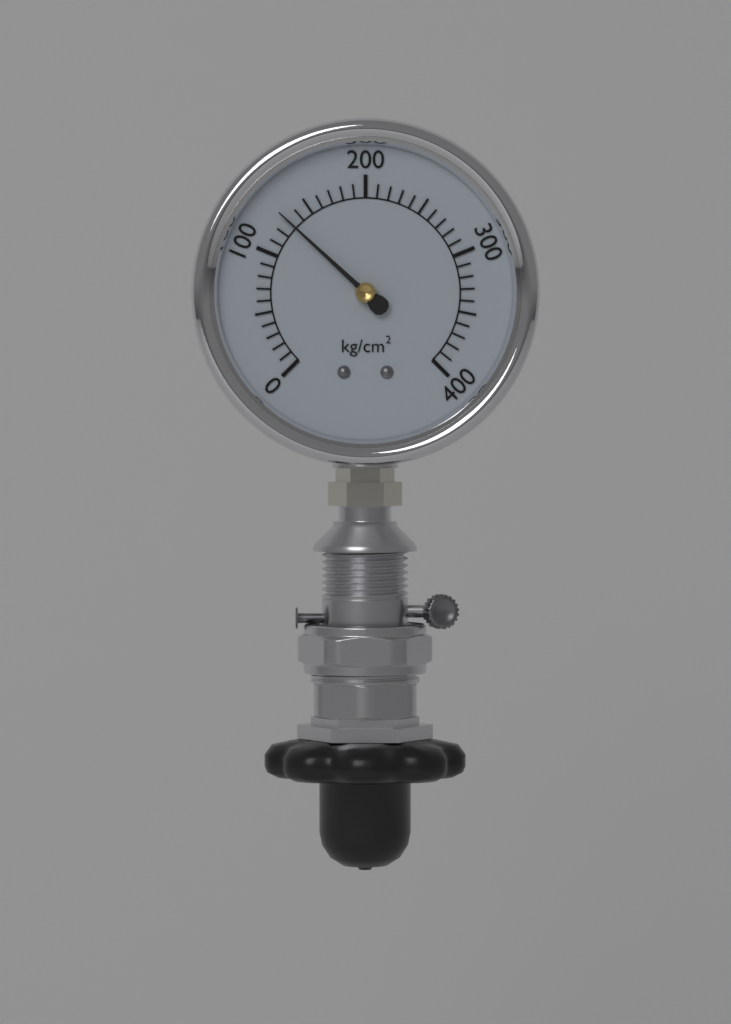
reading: 130 kg/cm²
